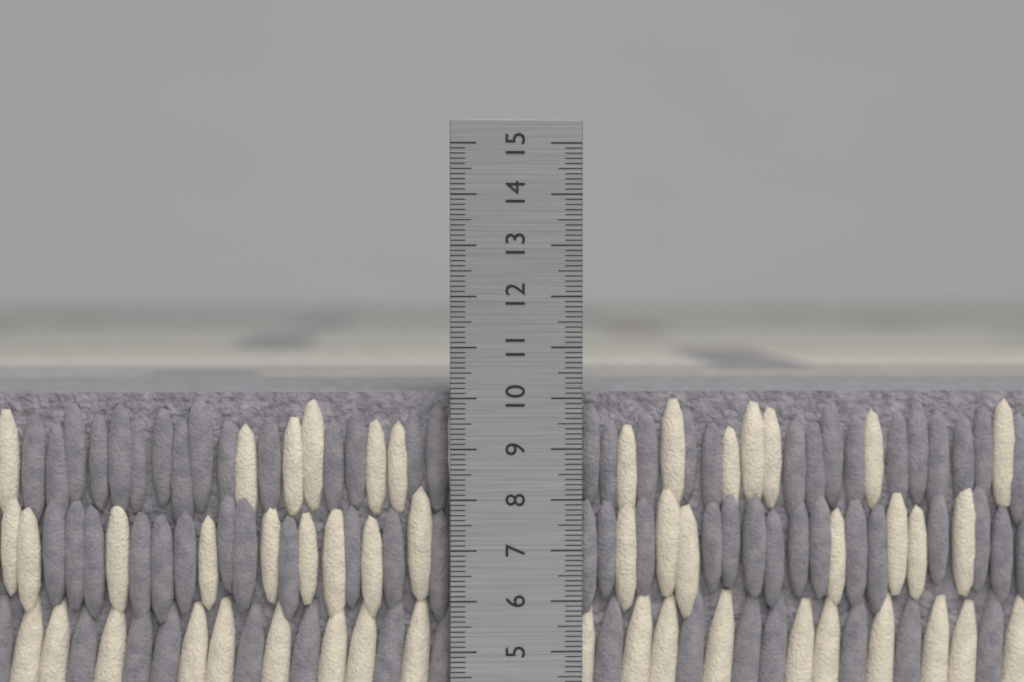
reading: 10.1 cm
